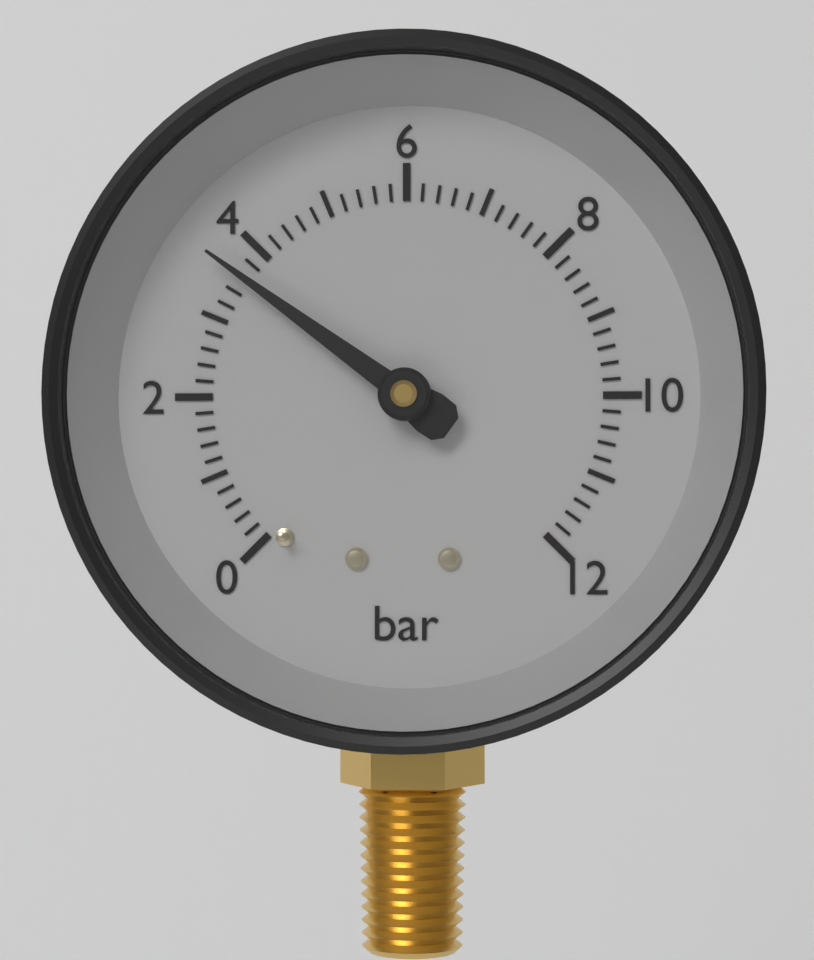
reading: 3.6 bar
